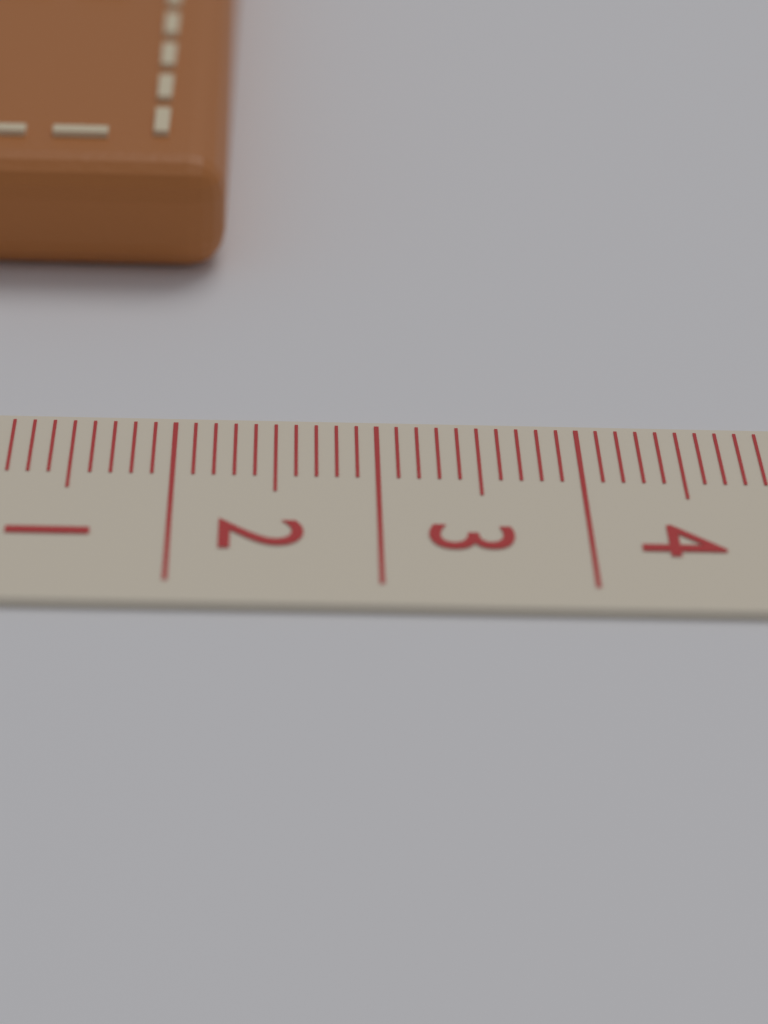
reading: 2.2 cm
